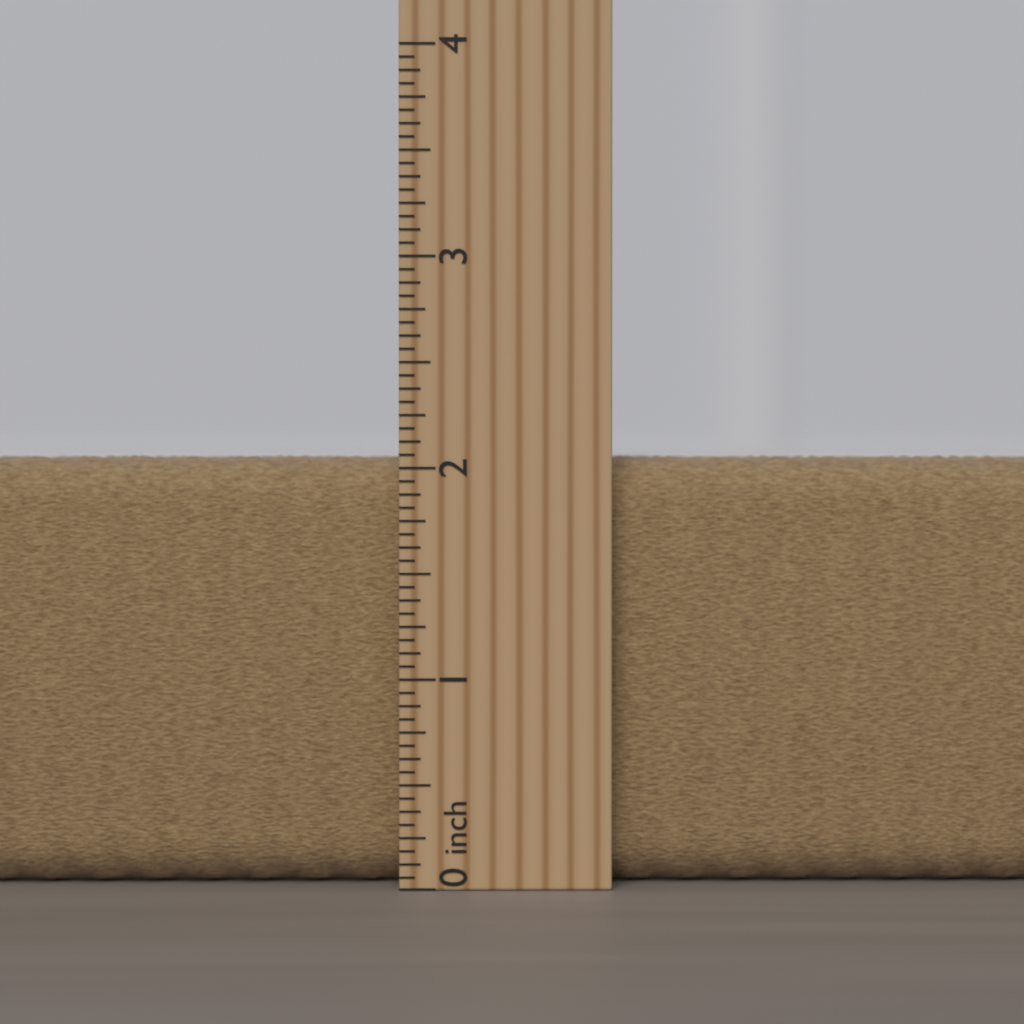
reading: 2.0625 inch
